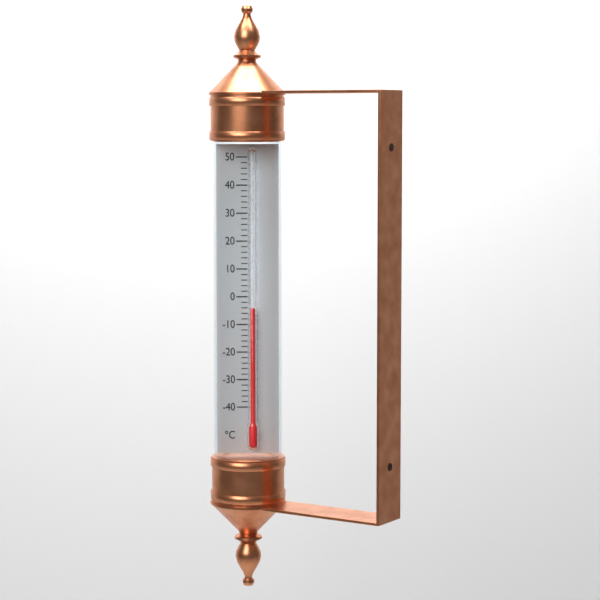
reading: -4 °C
